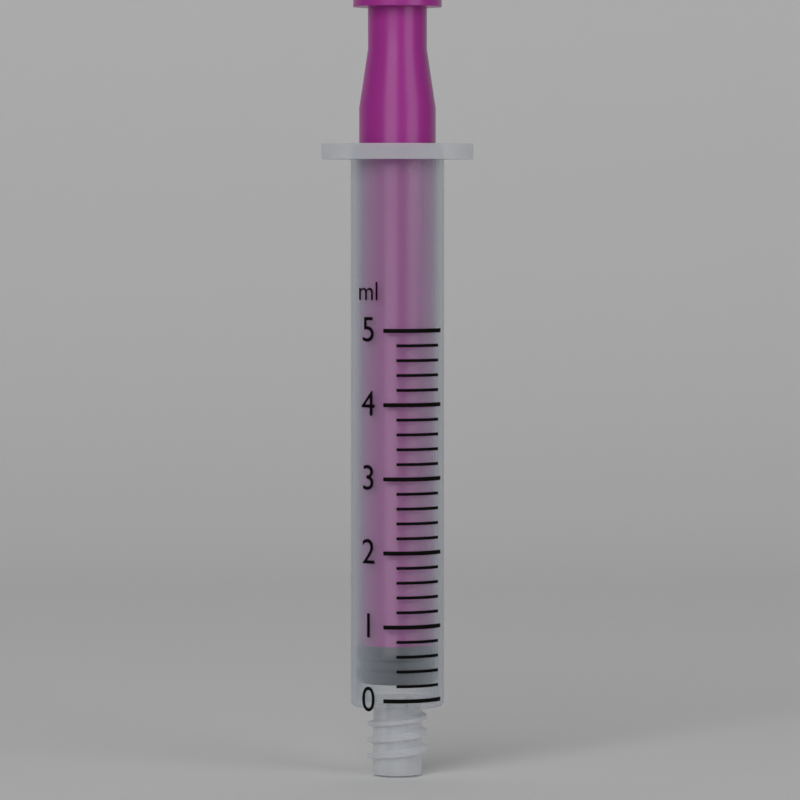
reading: 0.2 ml
